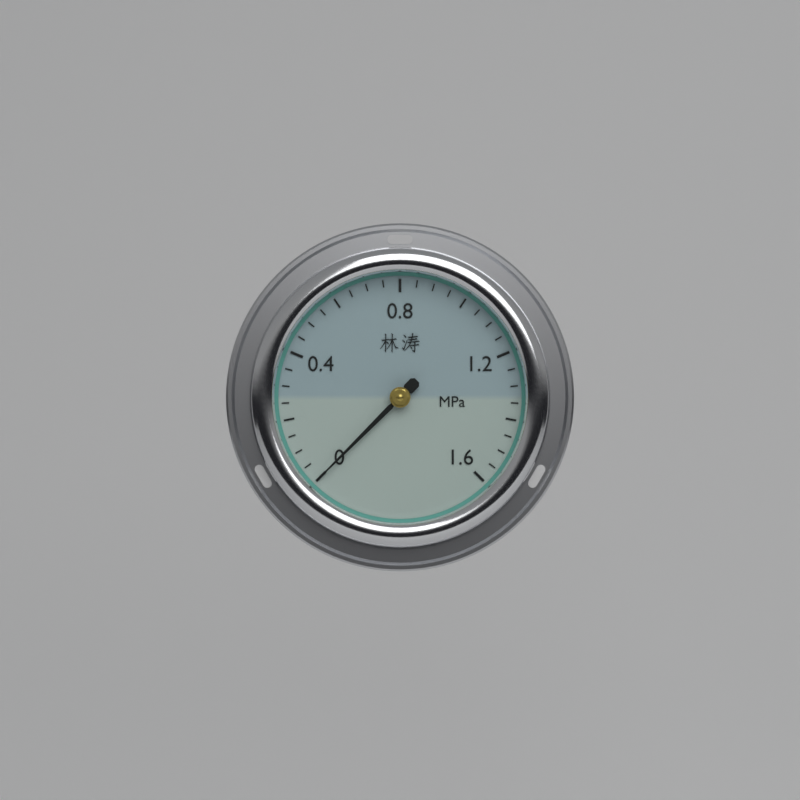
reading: 0.00 MPa
